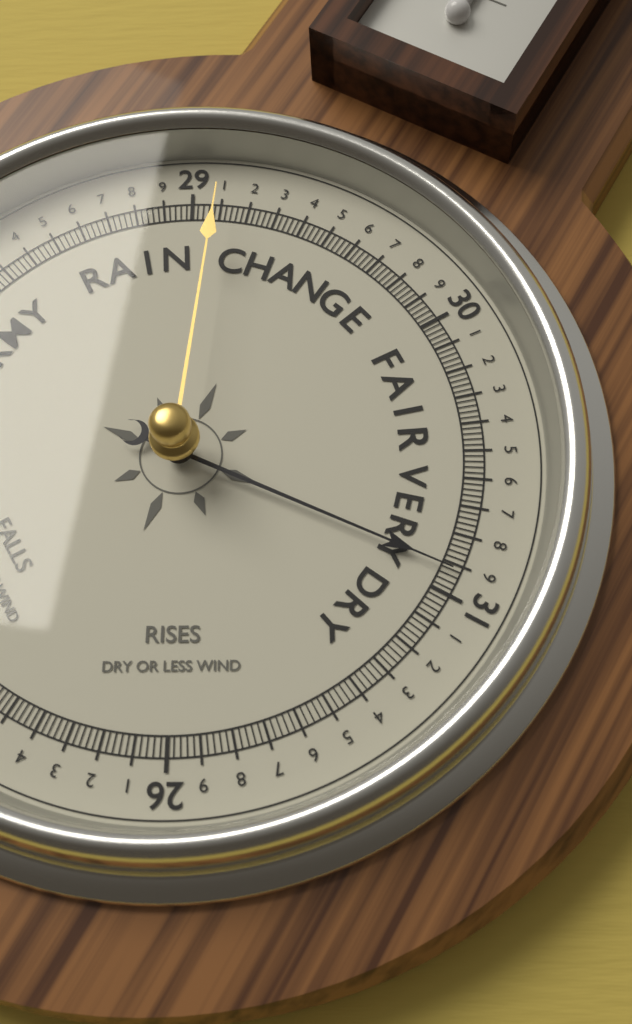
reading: 30.92 (no unit)
